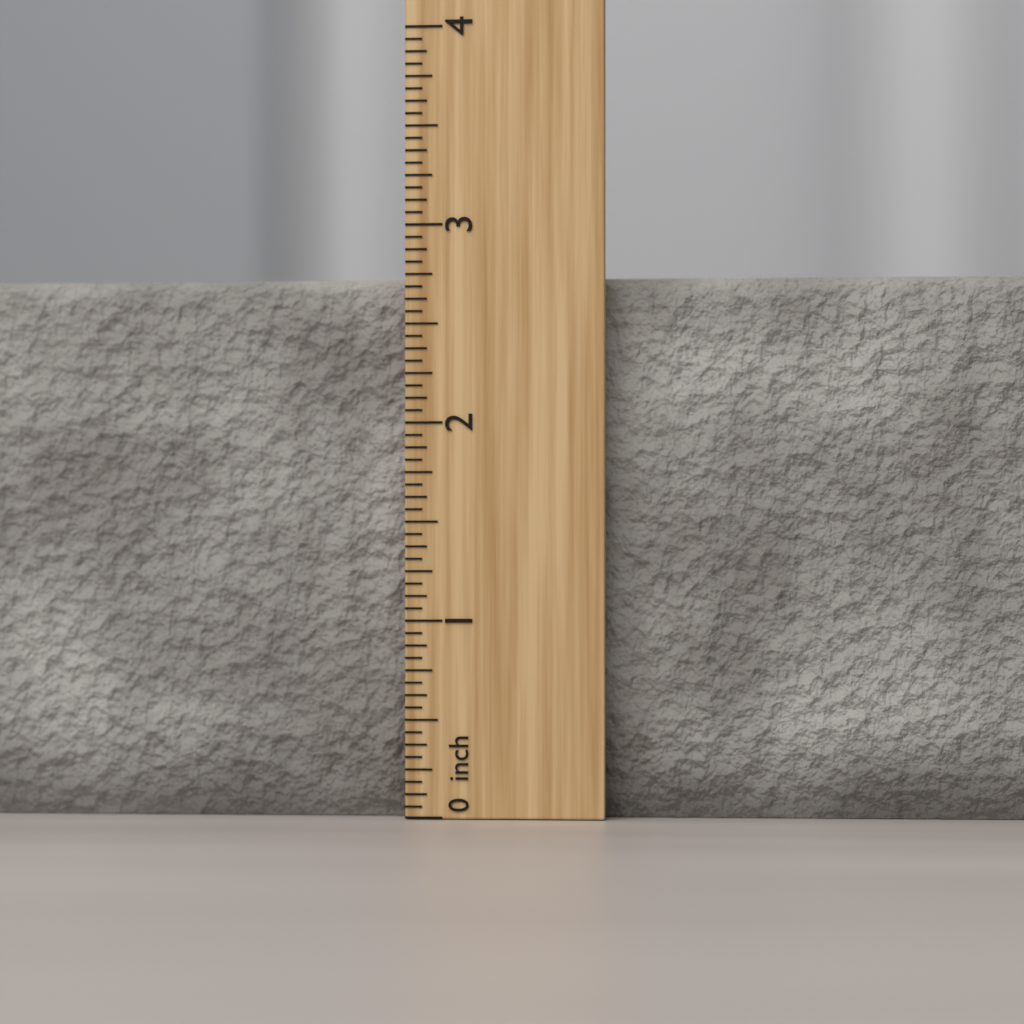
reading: 2.7500 inch
